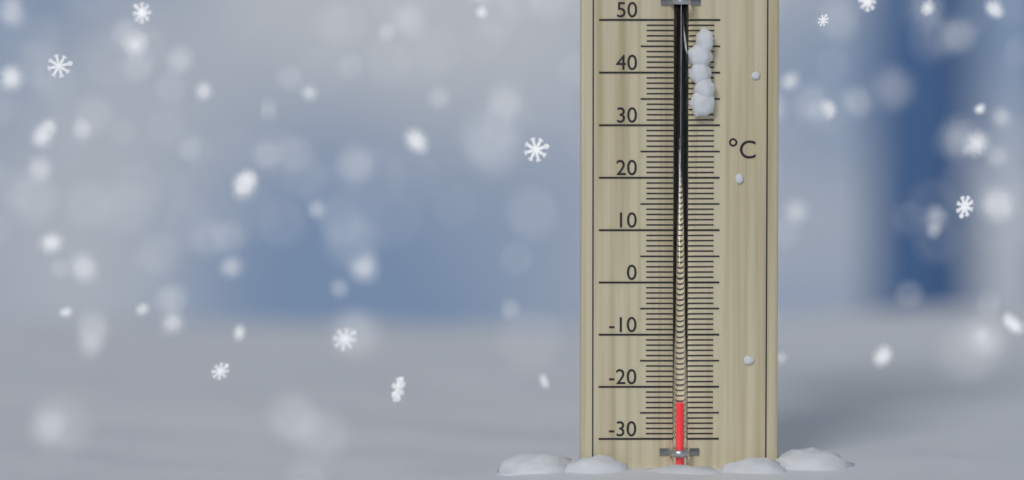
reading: -23 °C
